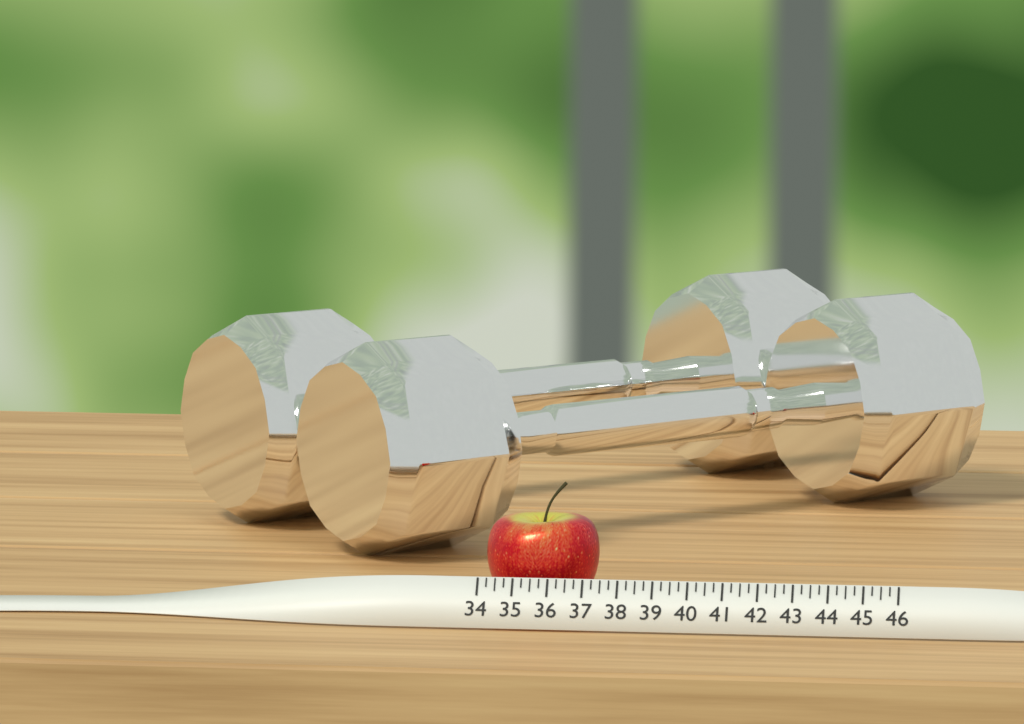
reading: 37.25 (no unit)
